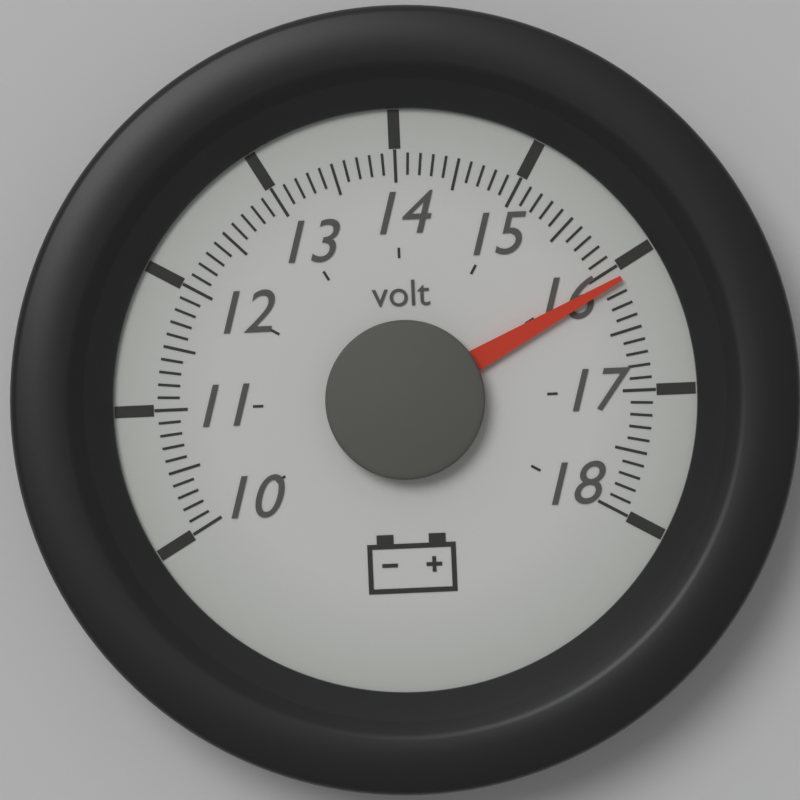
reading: 16.1 volt
